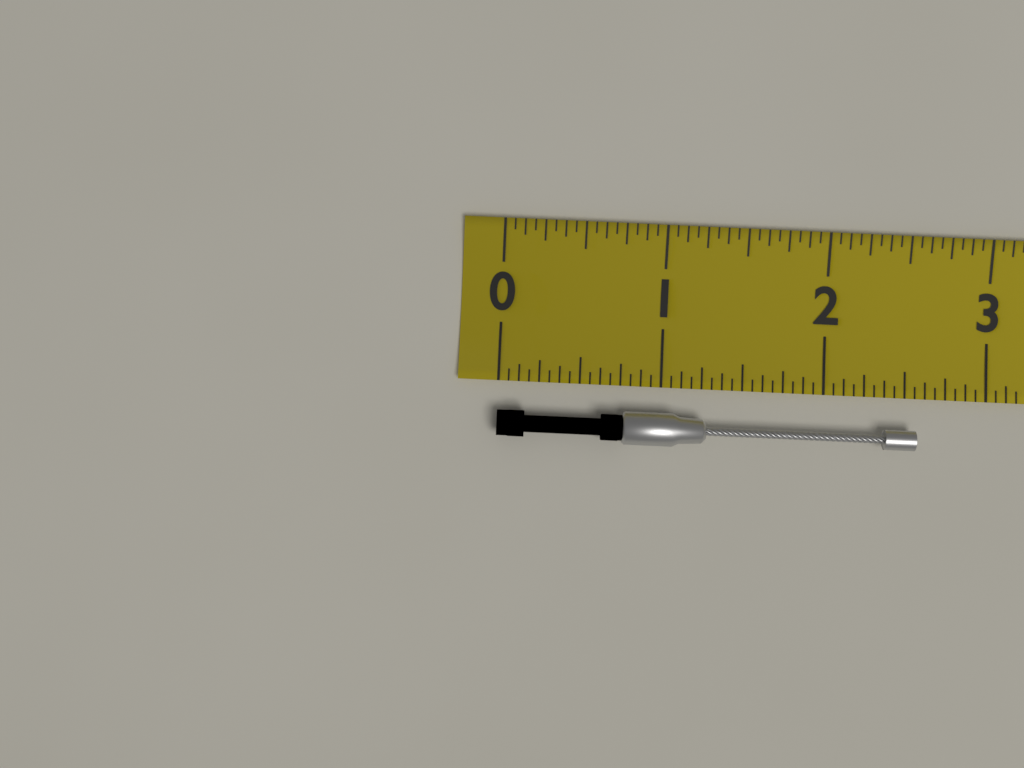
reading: 2.5625 (no unit)
